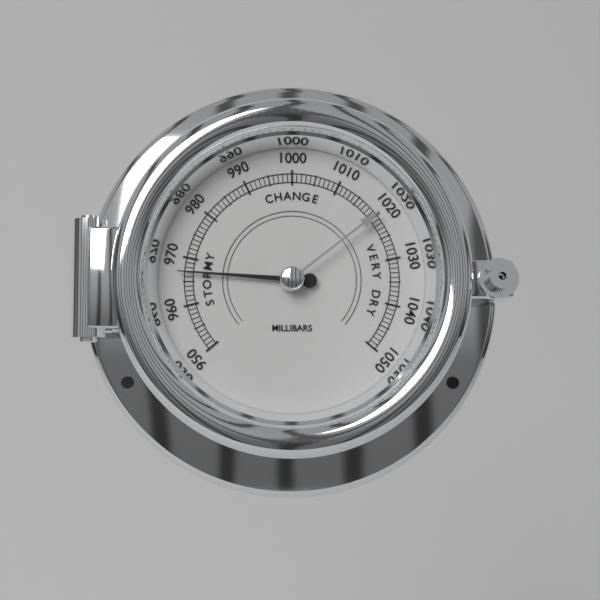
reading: 967 mbar
